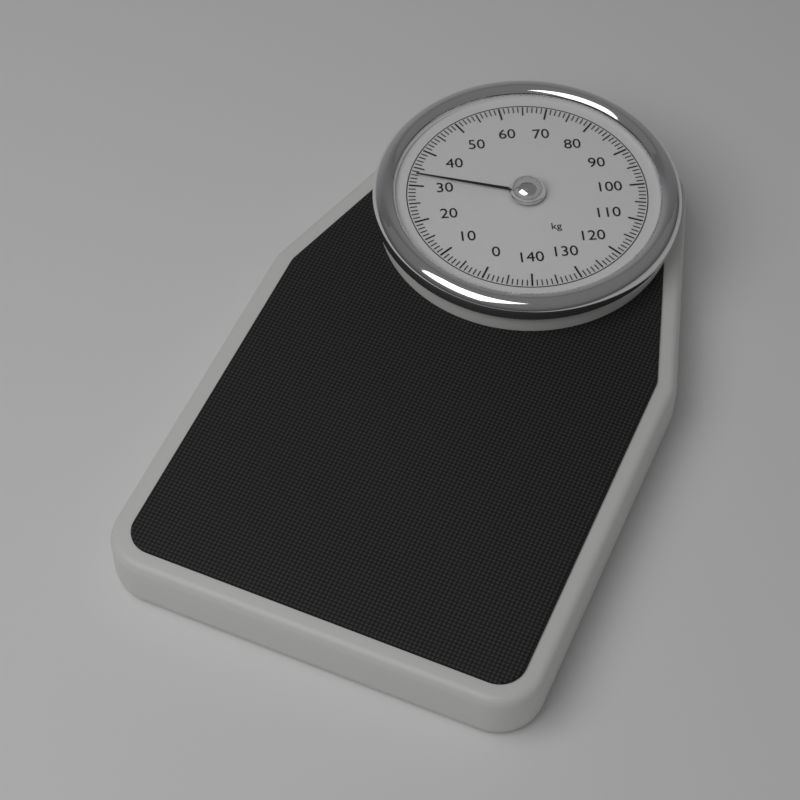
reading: 33 kg
